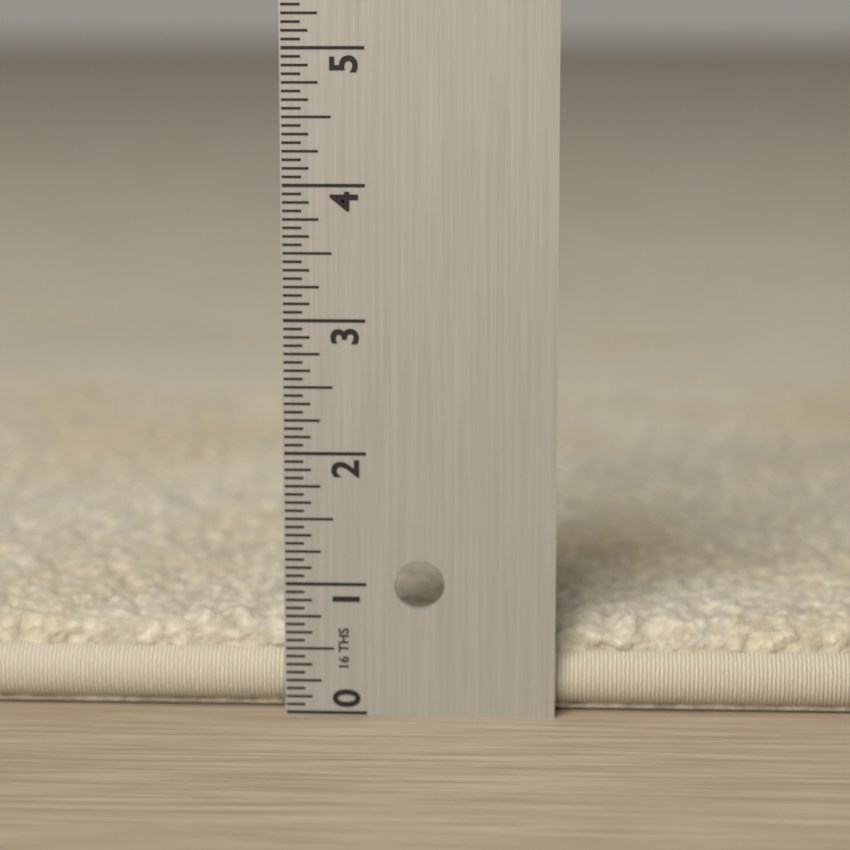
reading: 0.6875 in
